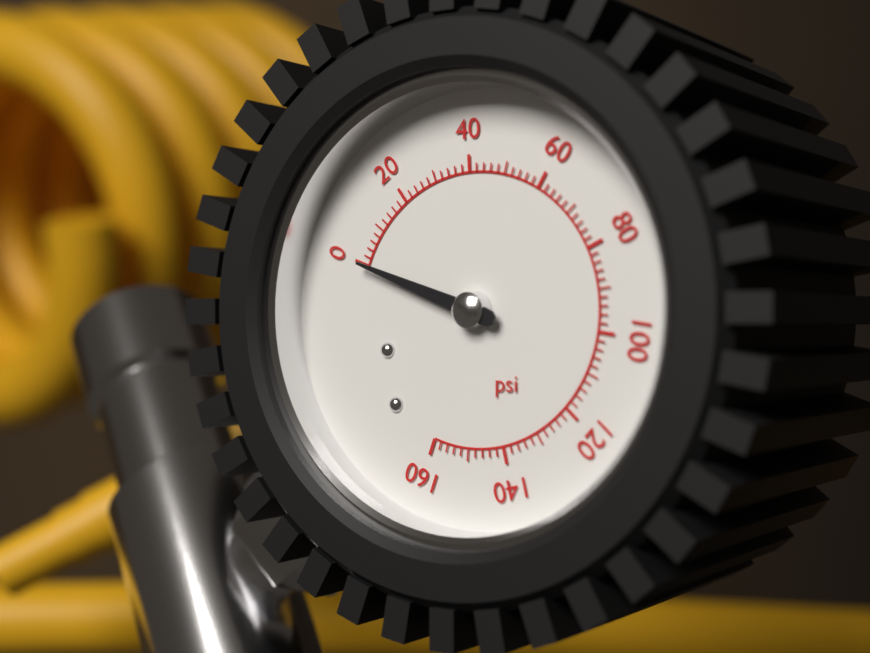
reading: 0 psi
